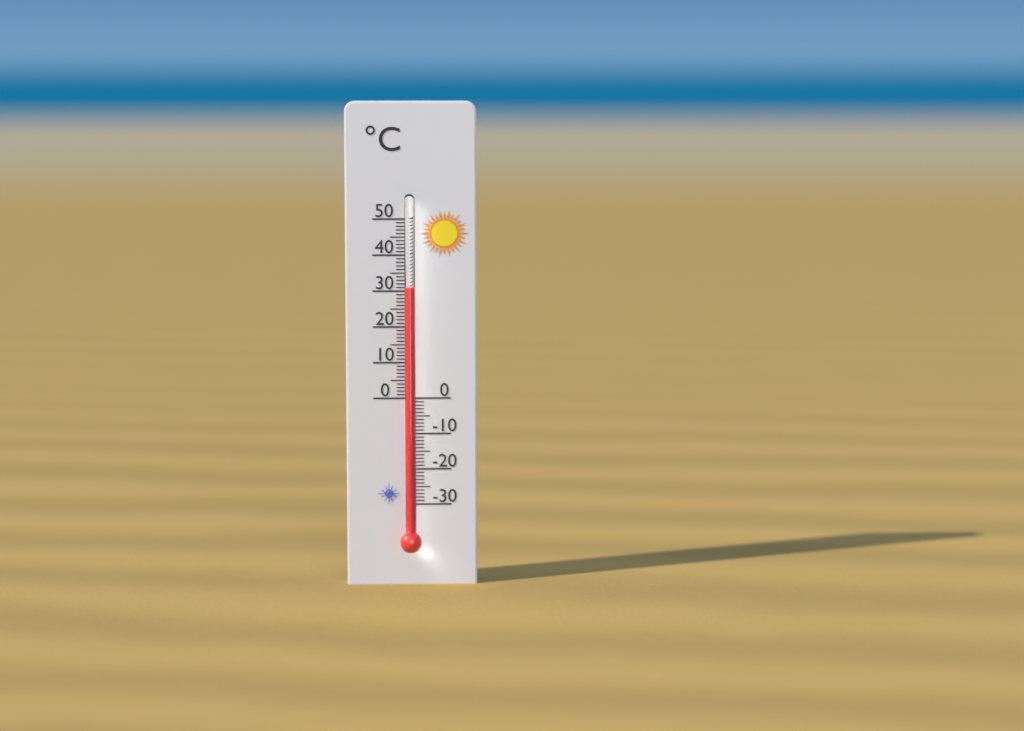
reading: 31 °C
